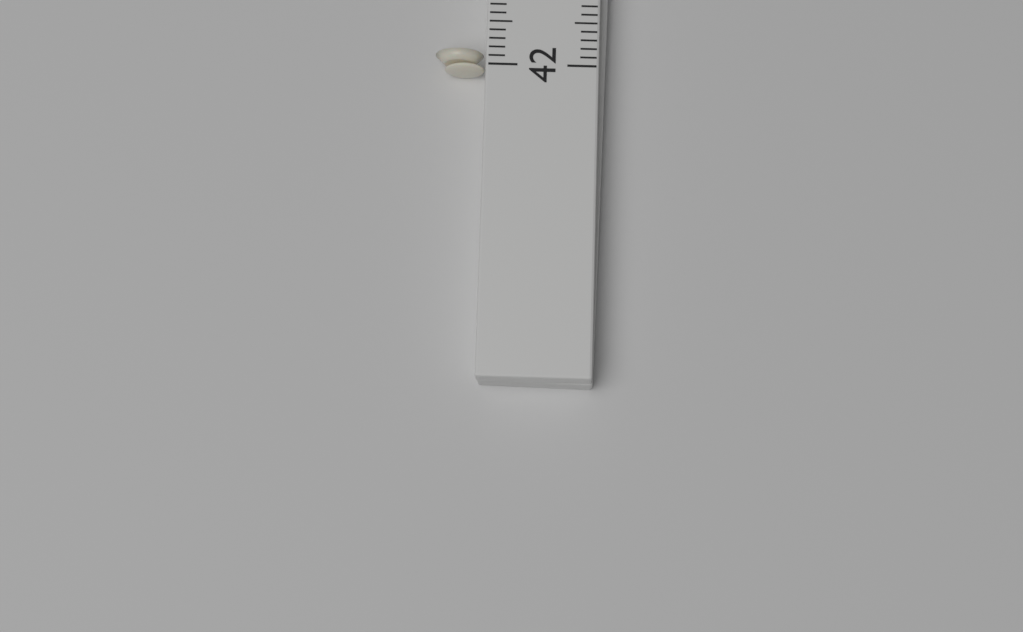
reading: 42.2 (no unit)
